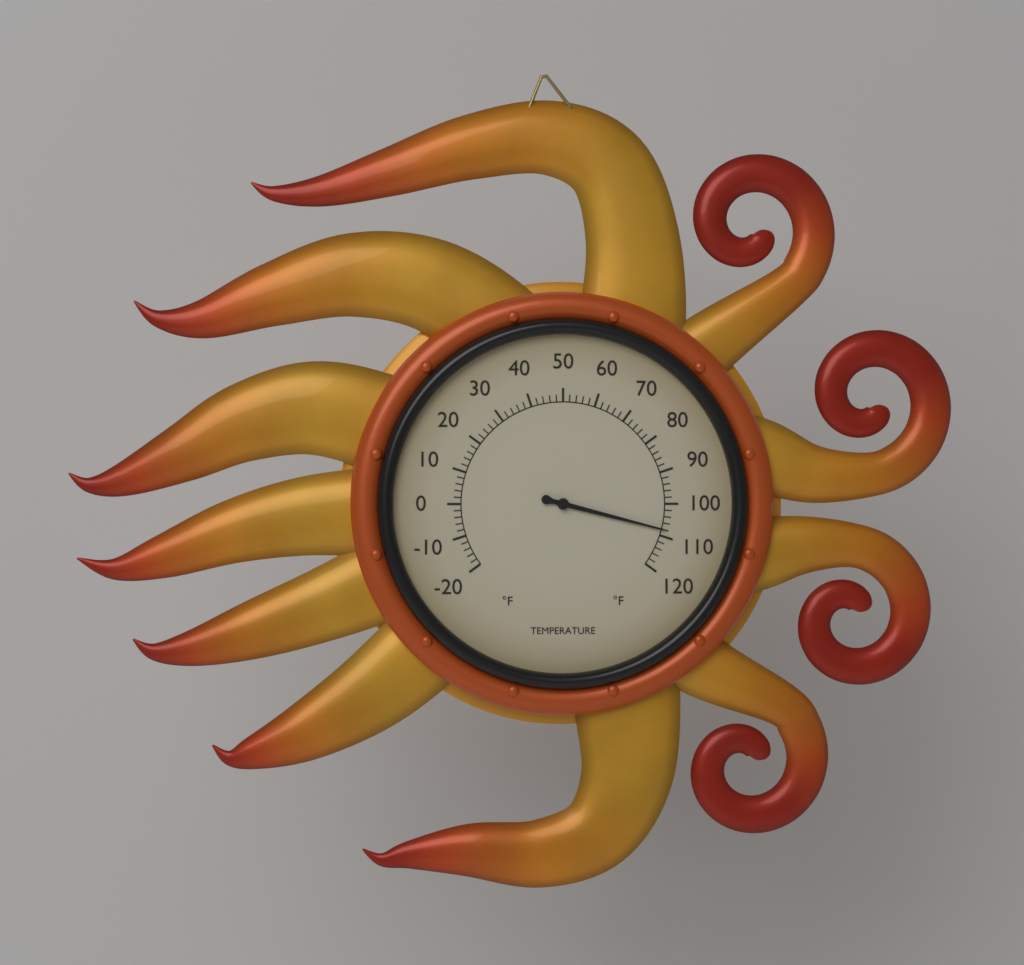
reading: 108 °F
